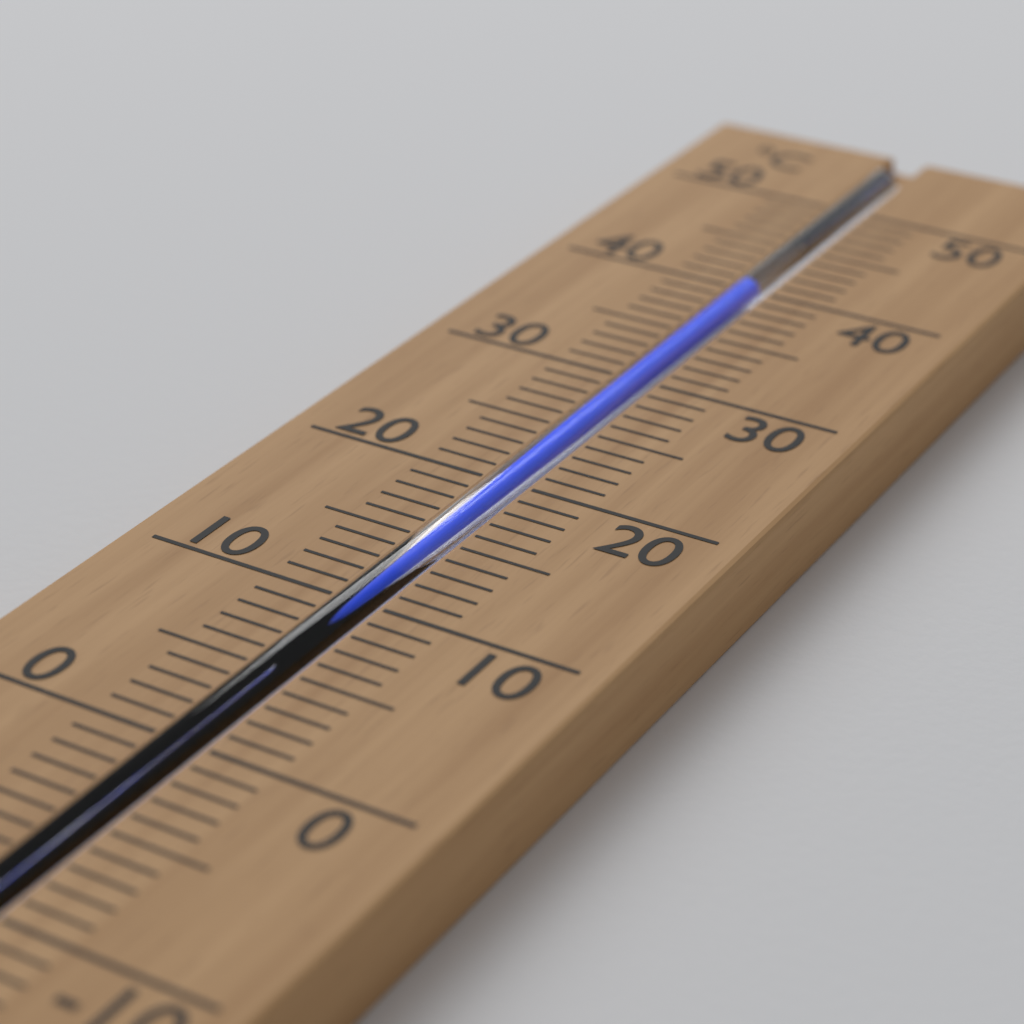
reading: 40 °C
